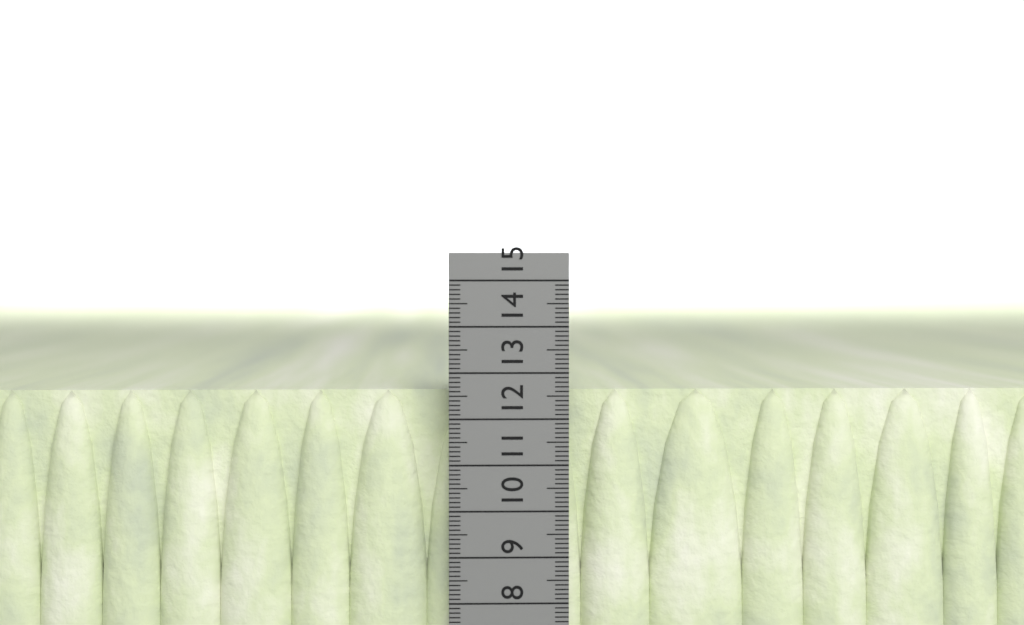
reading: 12.6 cm
